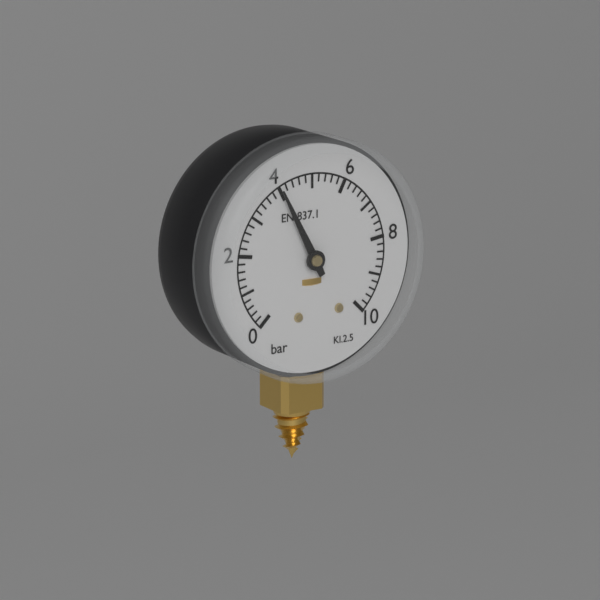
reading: 4.0 bar
